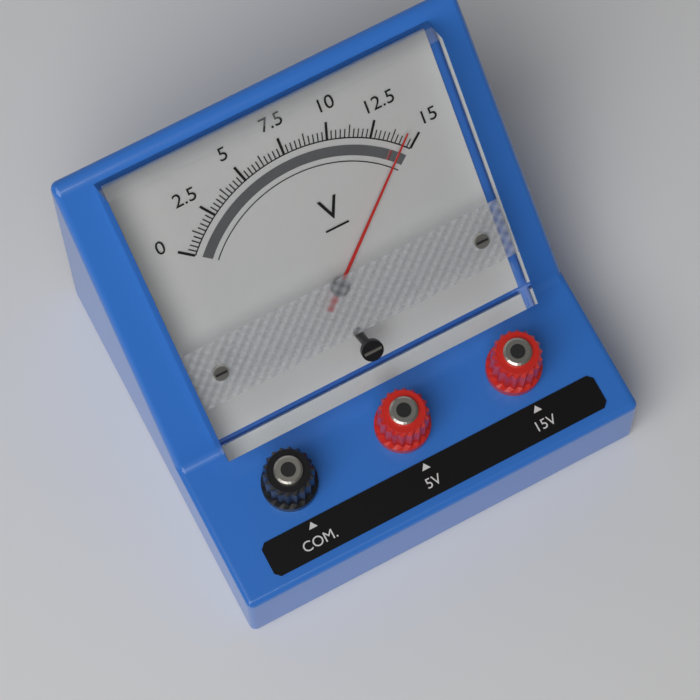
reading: 14.25 V
